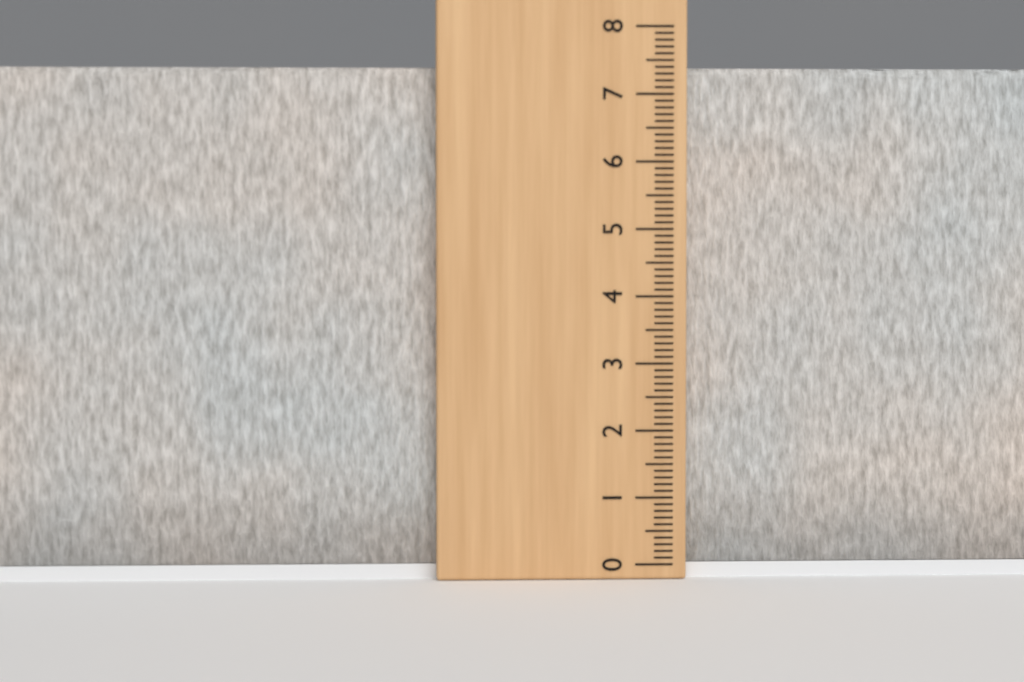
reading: 7.4 (no unit)
